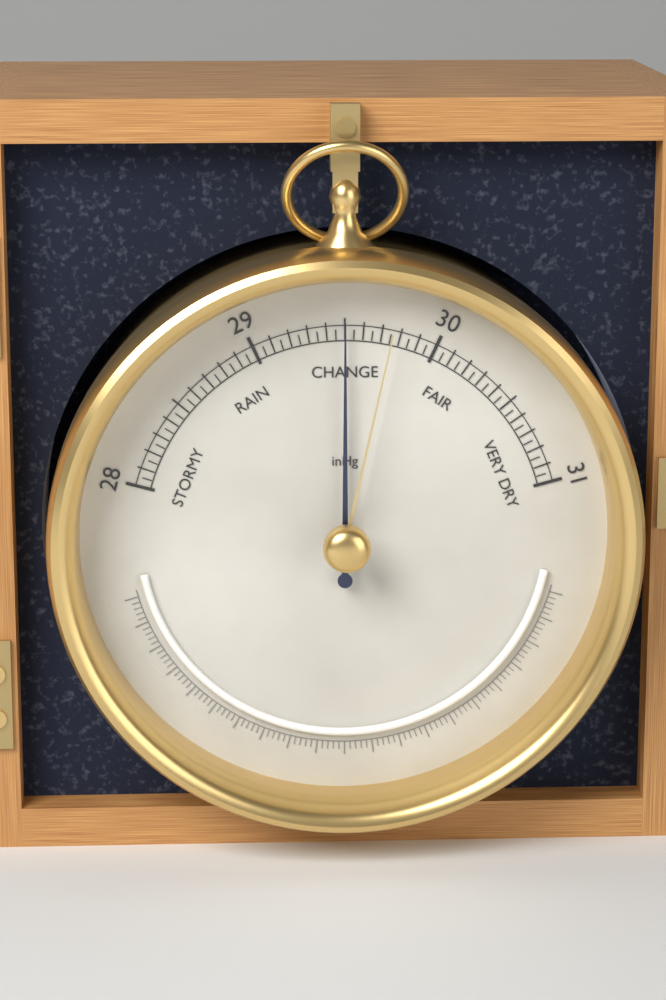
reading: 29.50 inHg
